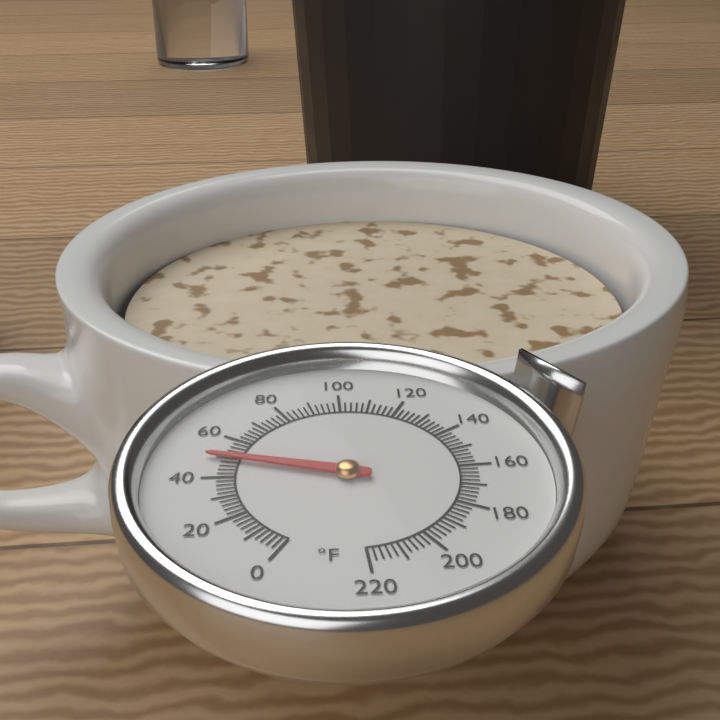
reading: 50 °F
